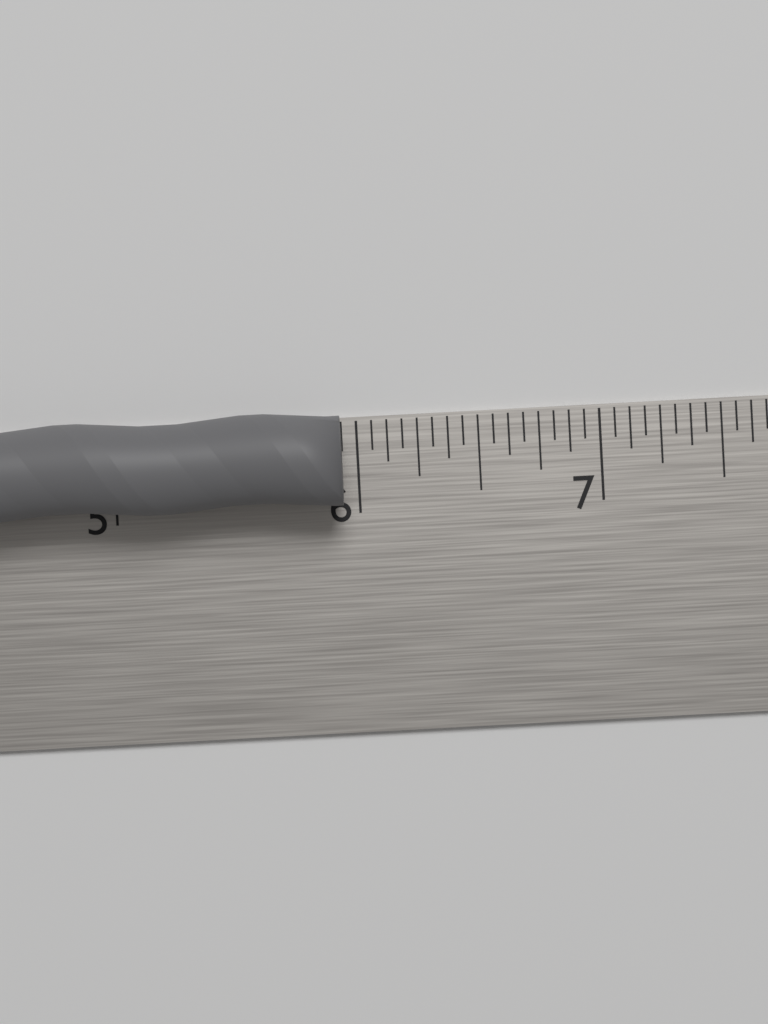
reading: 5.9375 in
